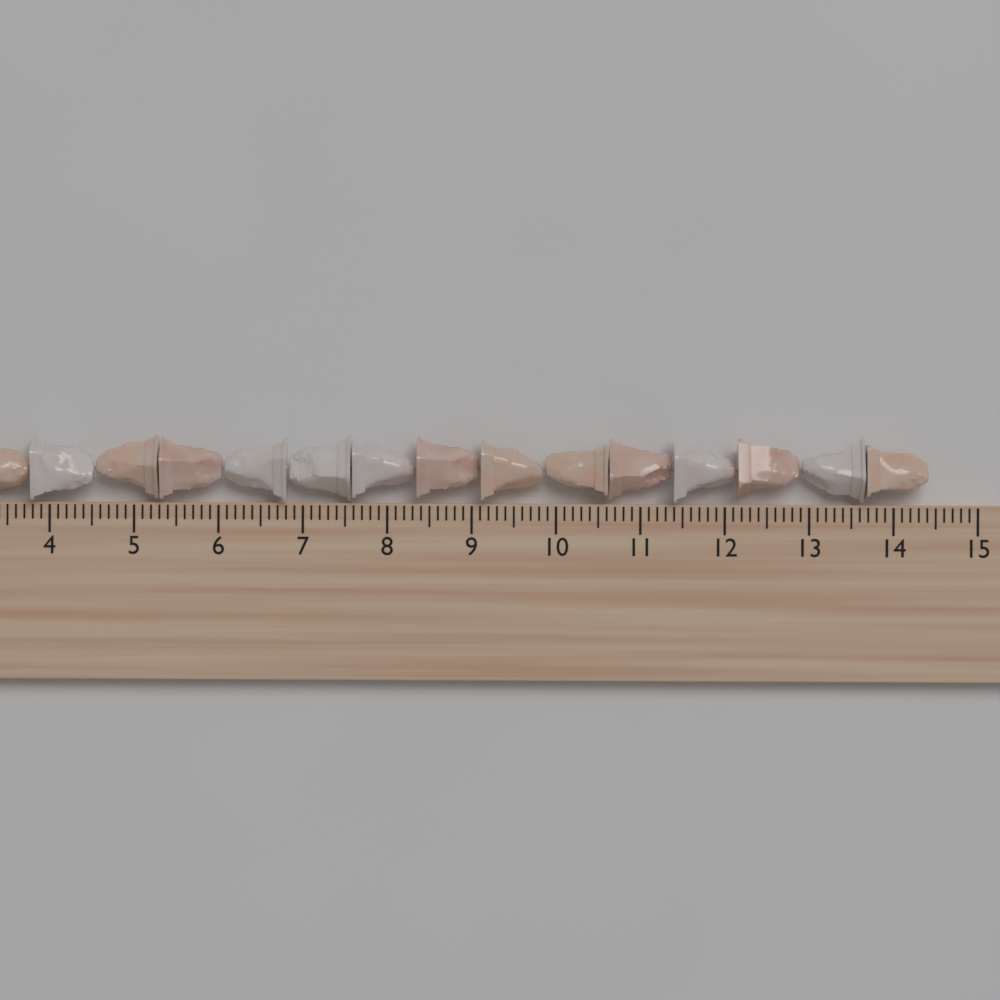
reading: 14.4 cm
